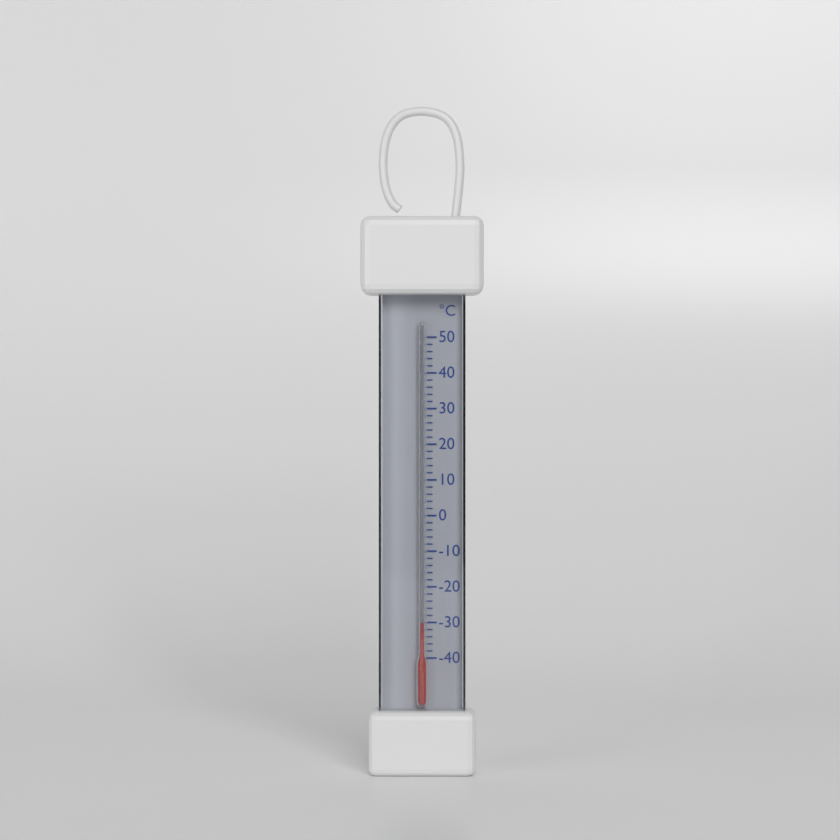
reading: -30 °C
